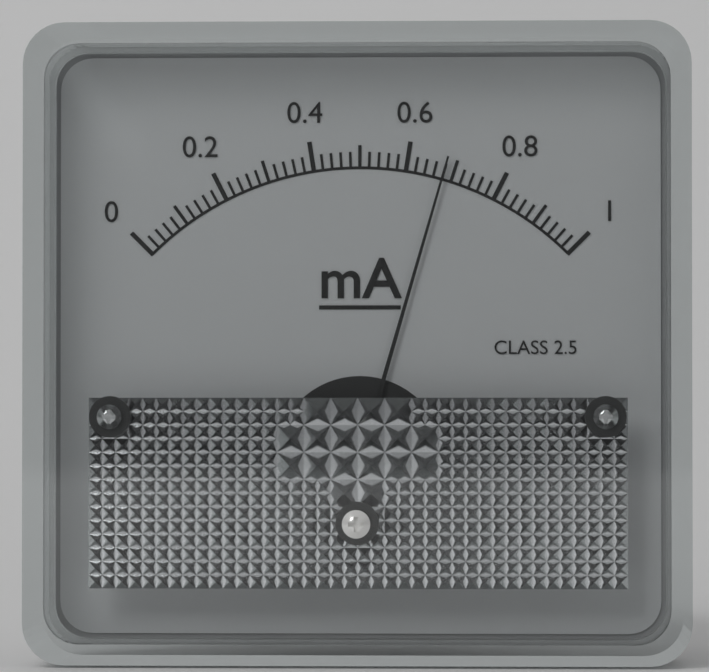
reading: 0.68 mA
